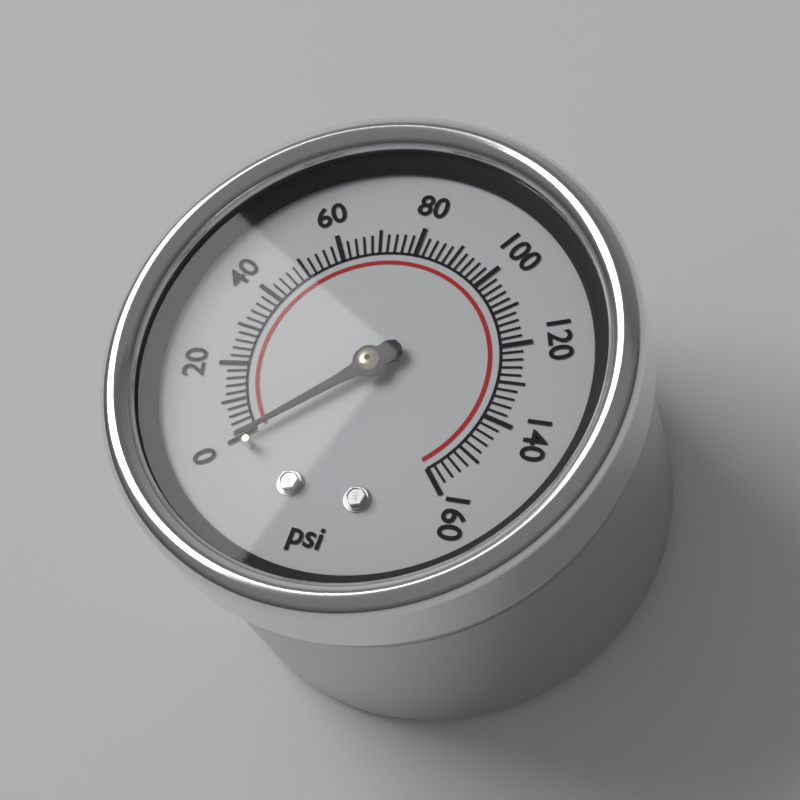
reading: 0 psi
